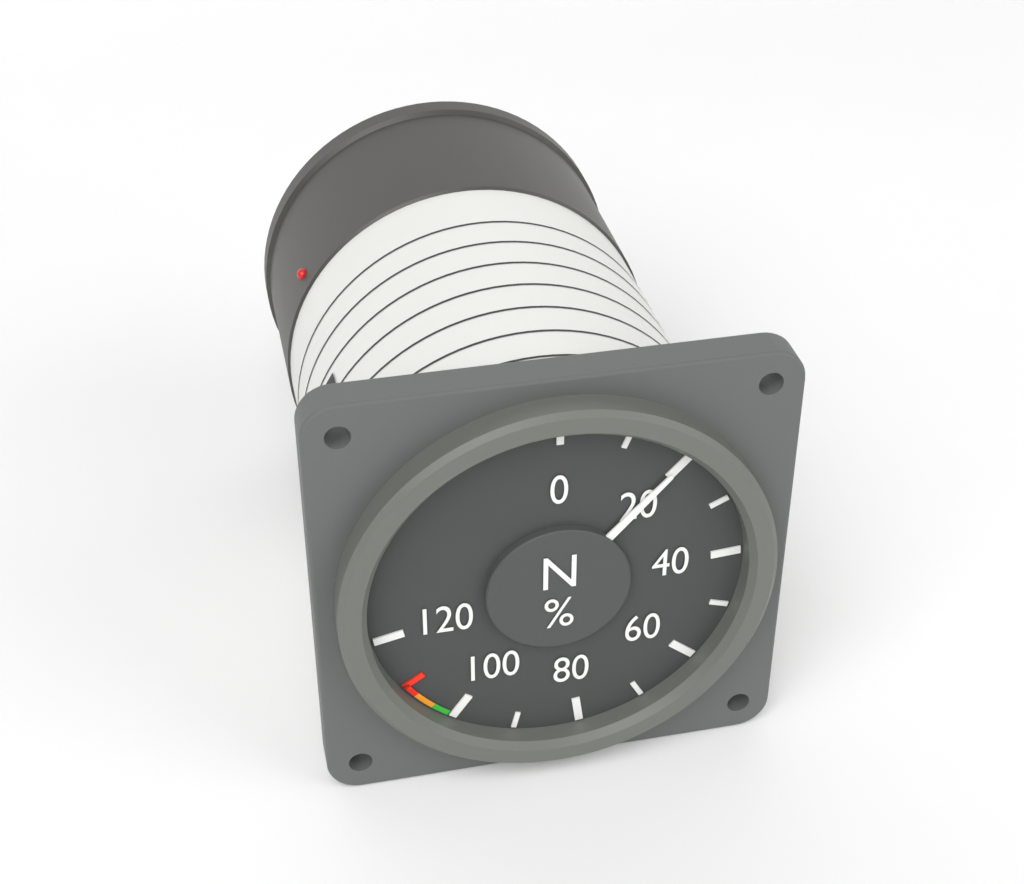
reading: 20 %
